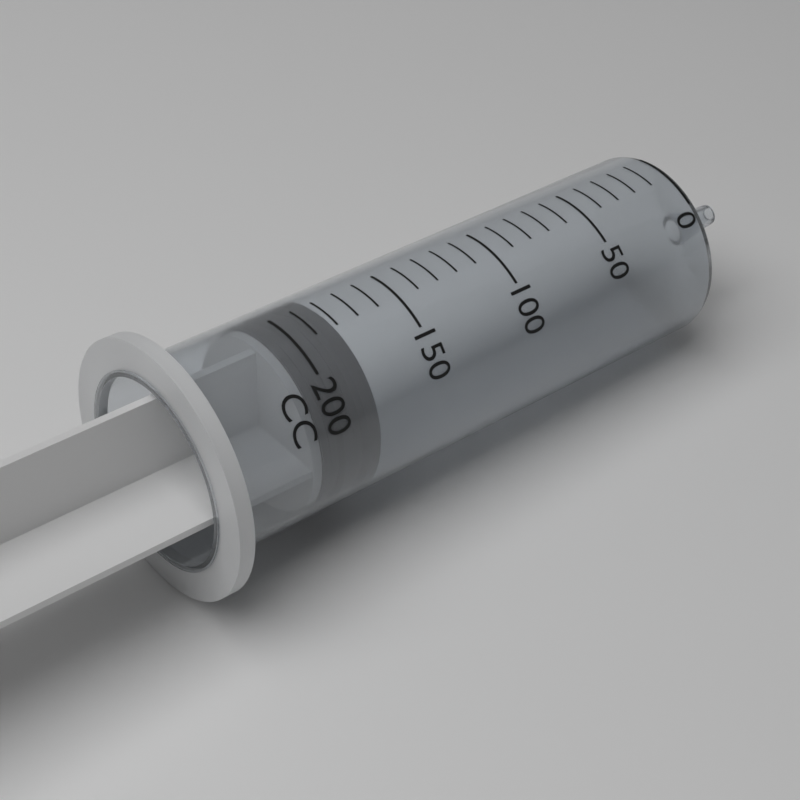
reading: 180 cc
